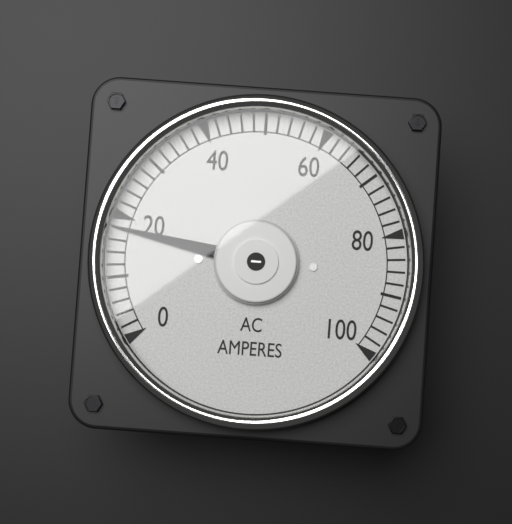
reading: 18 A
